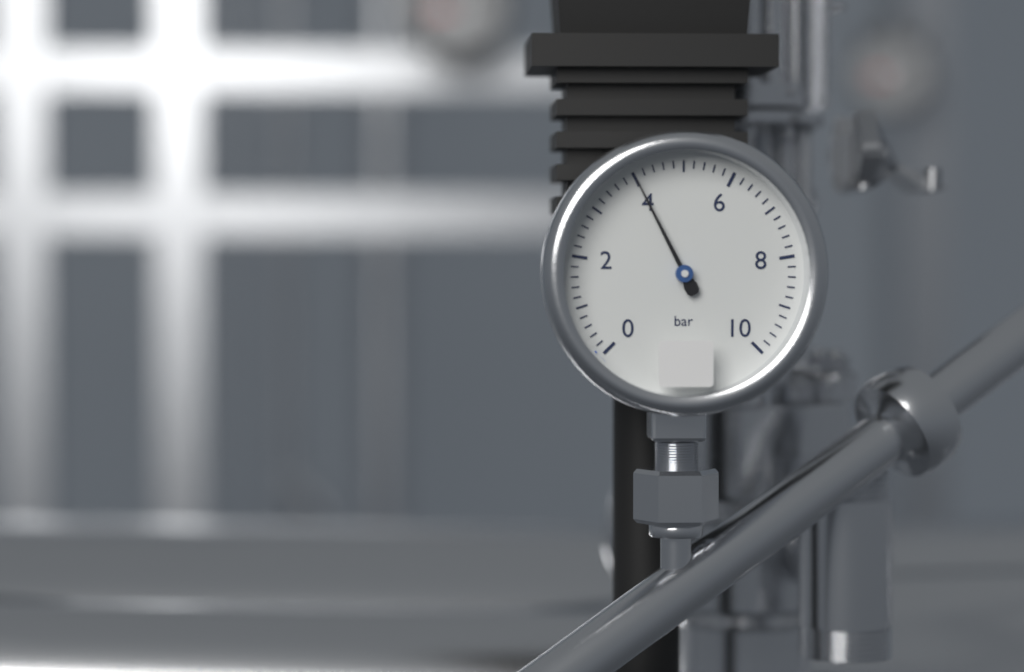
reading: 4.0 bar
